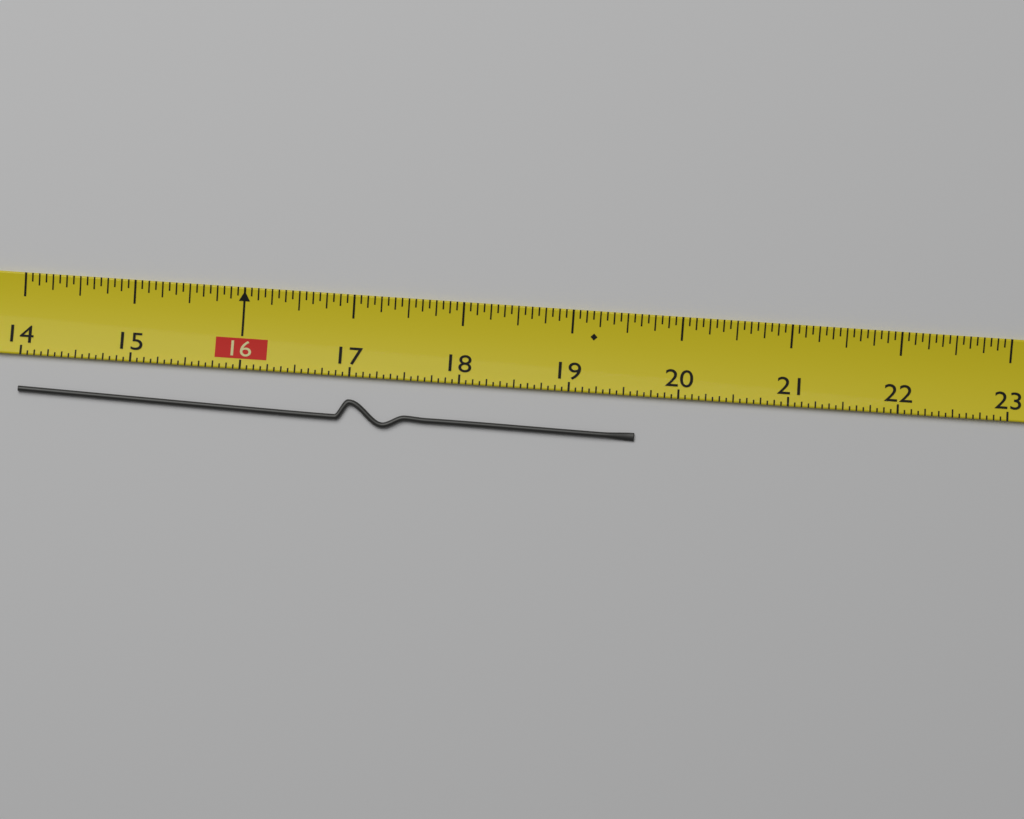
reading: 19.6250 (no unit)
